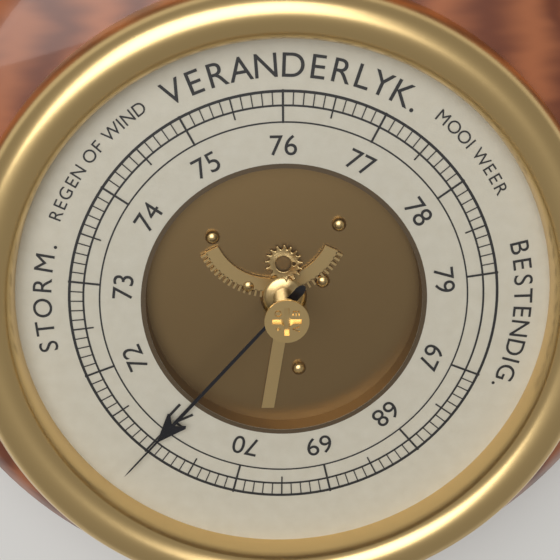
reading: 71.0 (no unit)
